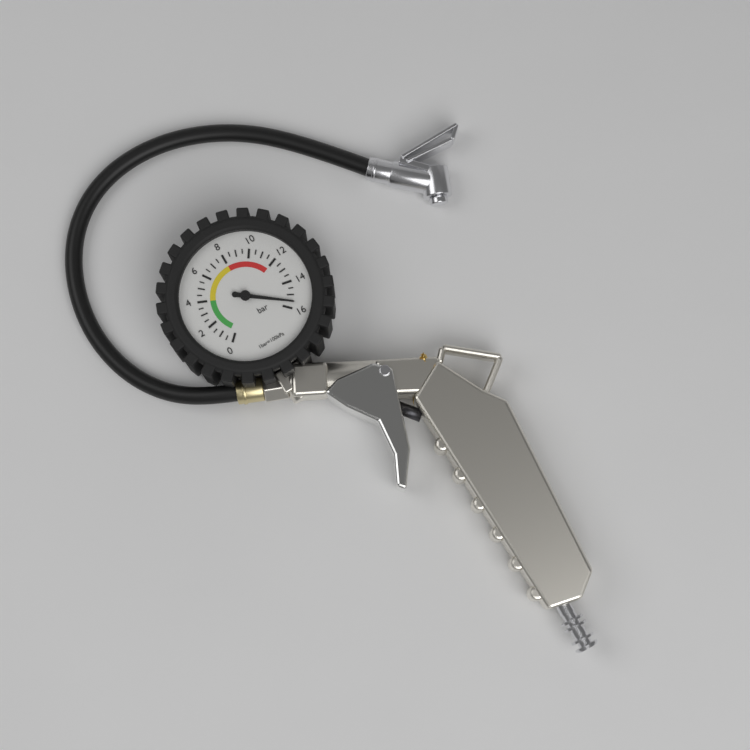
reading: 15.5 bar
